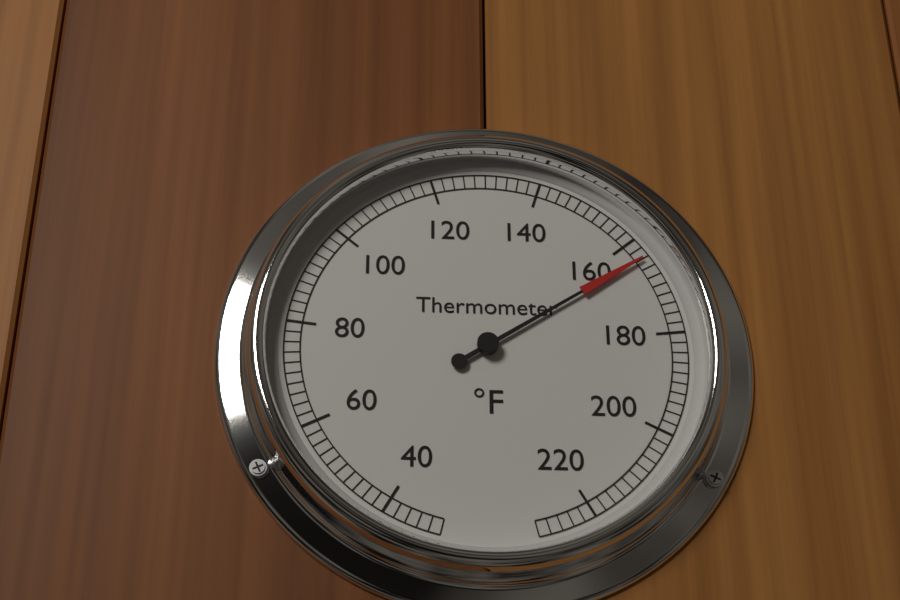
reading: 164 °F
